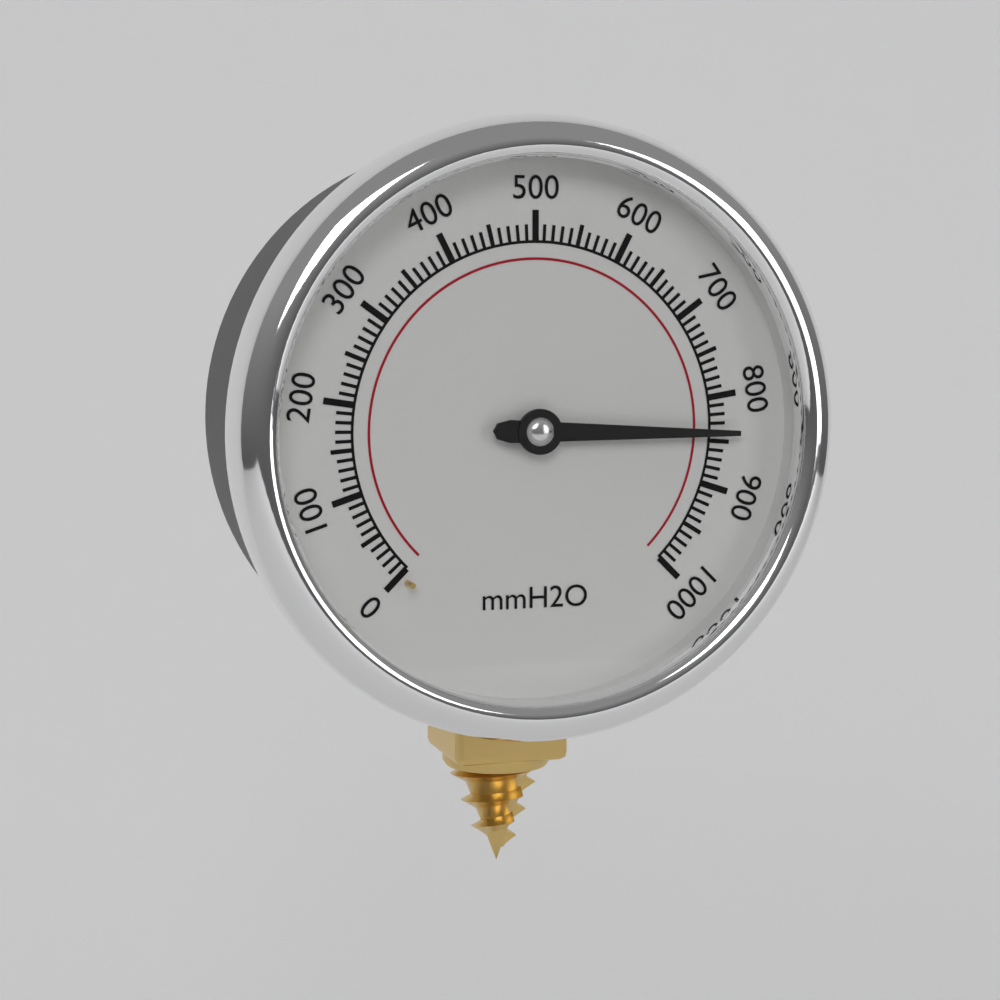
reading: 840 mmH2O
